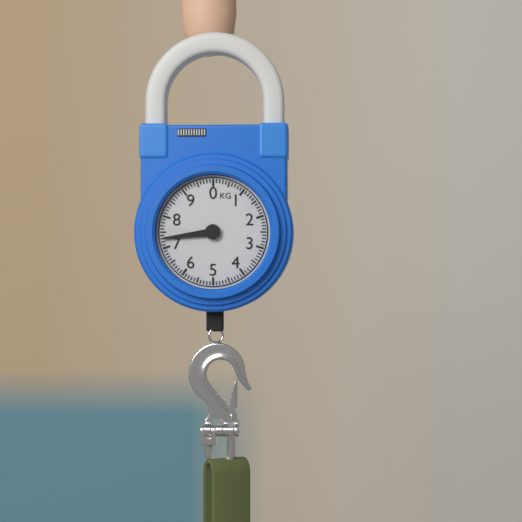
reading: 7.3 kg
